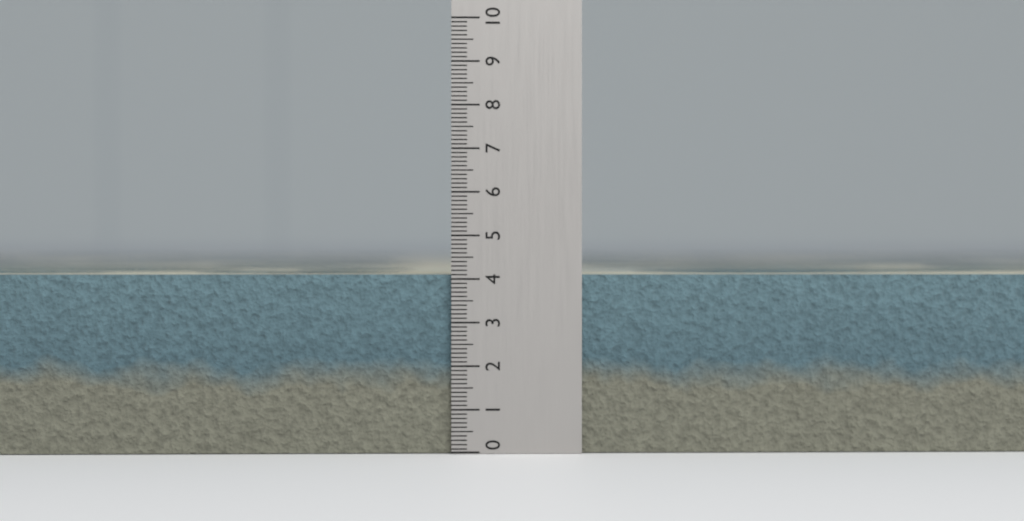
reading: 4.1 (no unit)
